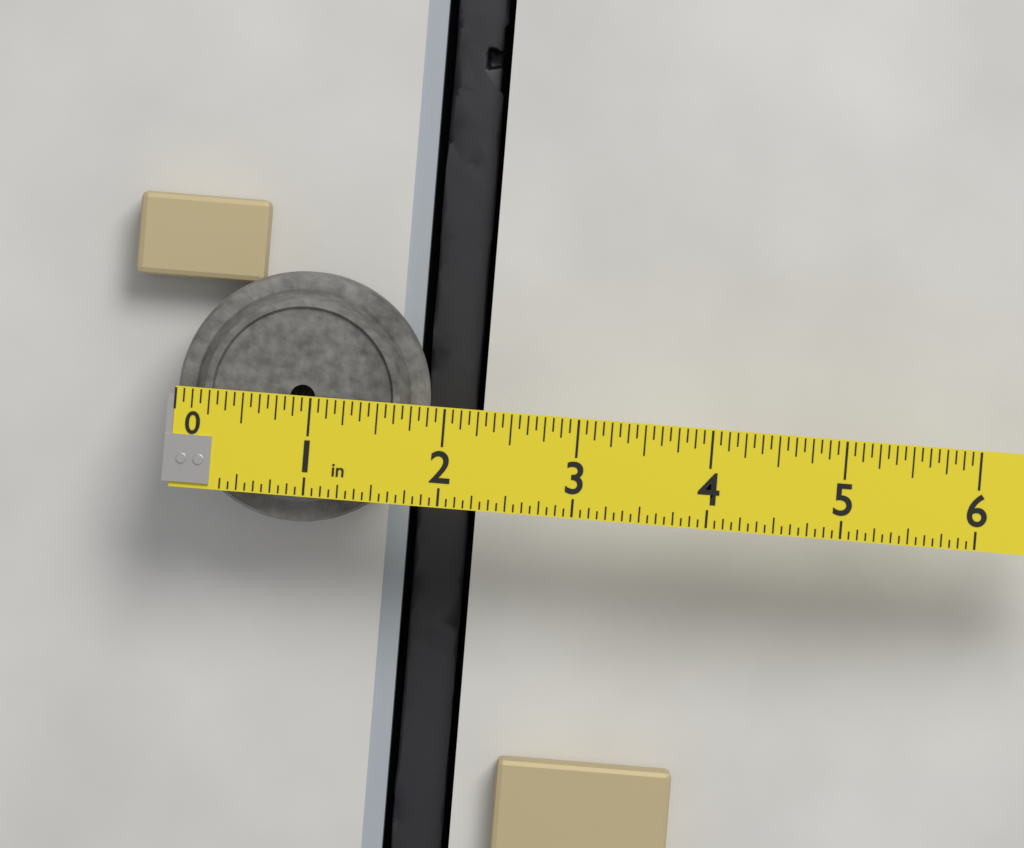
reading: 1.8750 in
